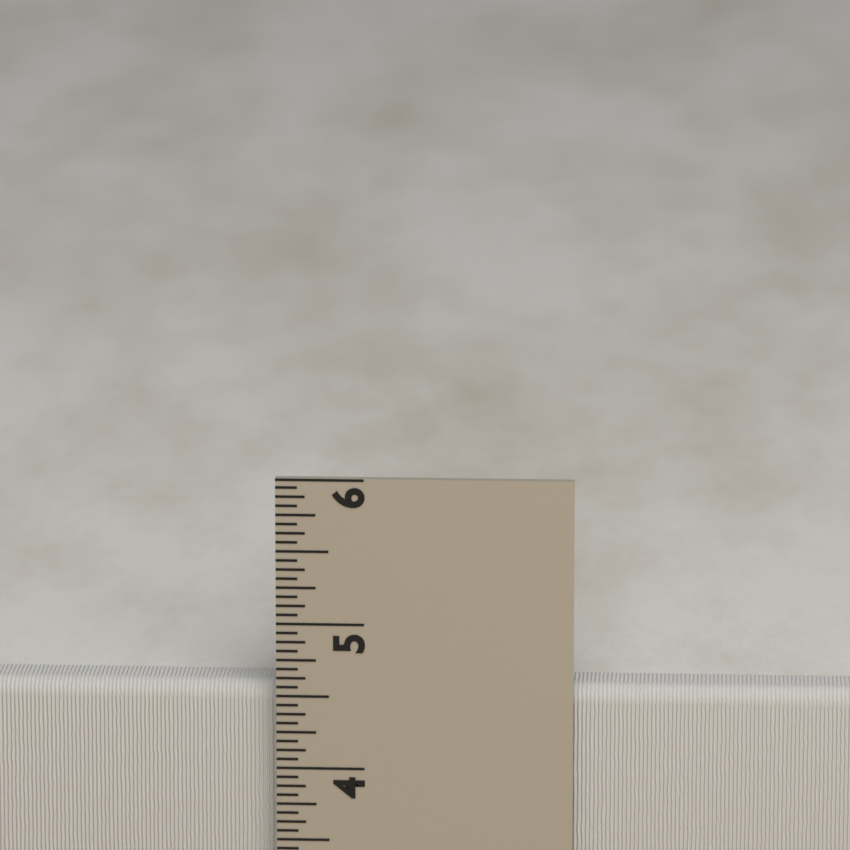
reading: 4.5625 in
